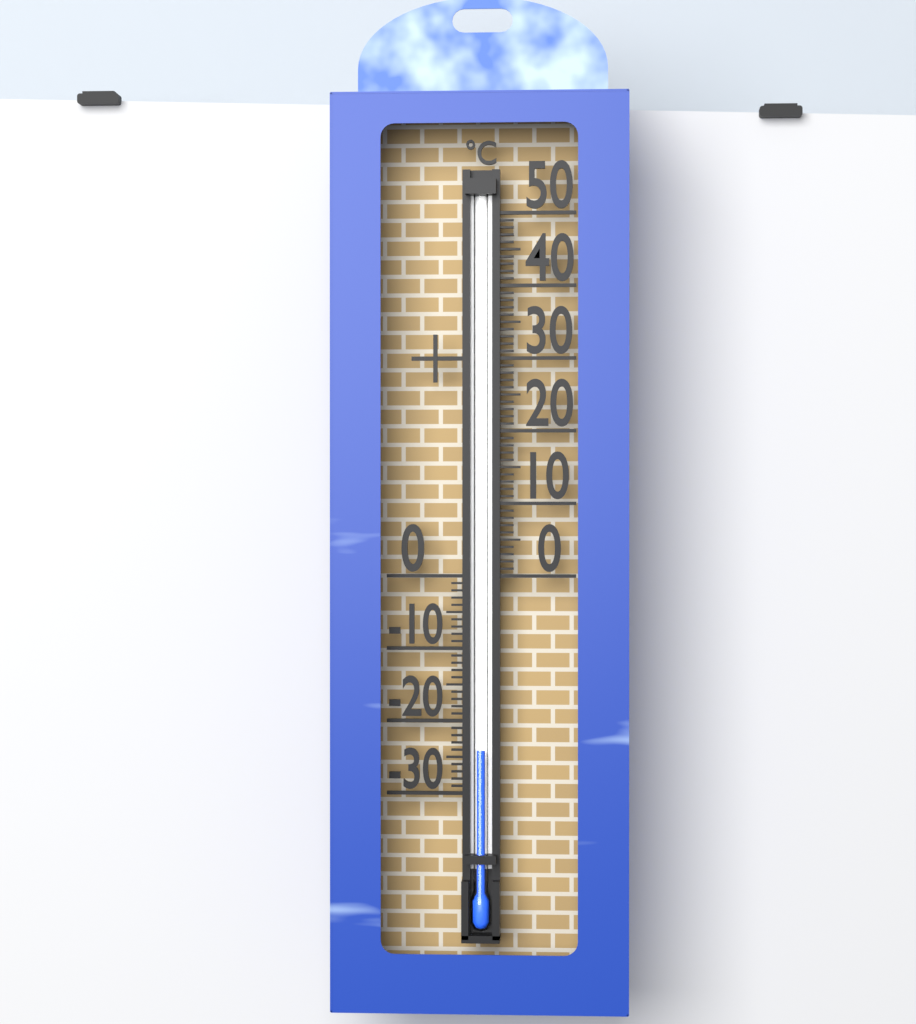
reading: -24 °C
